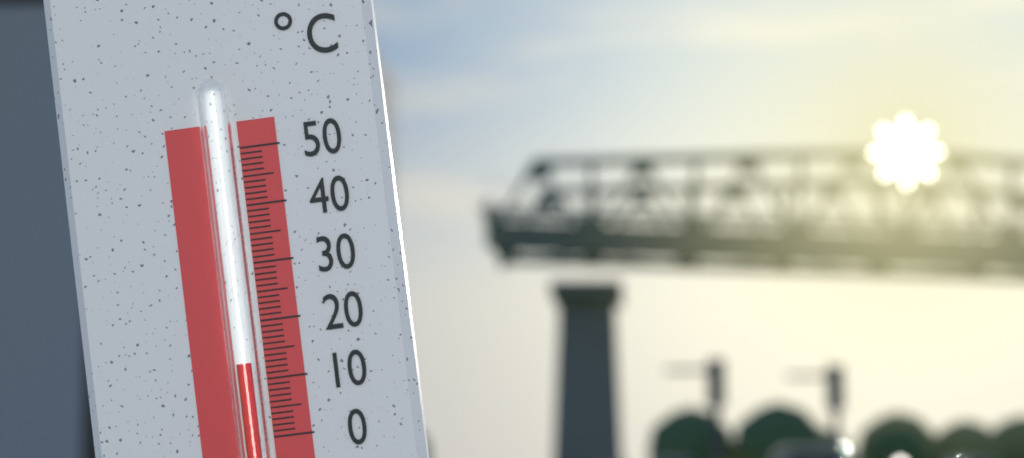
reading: 13 °C
